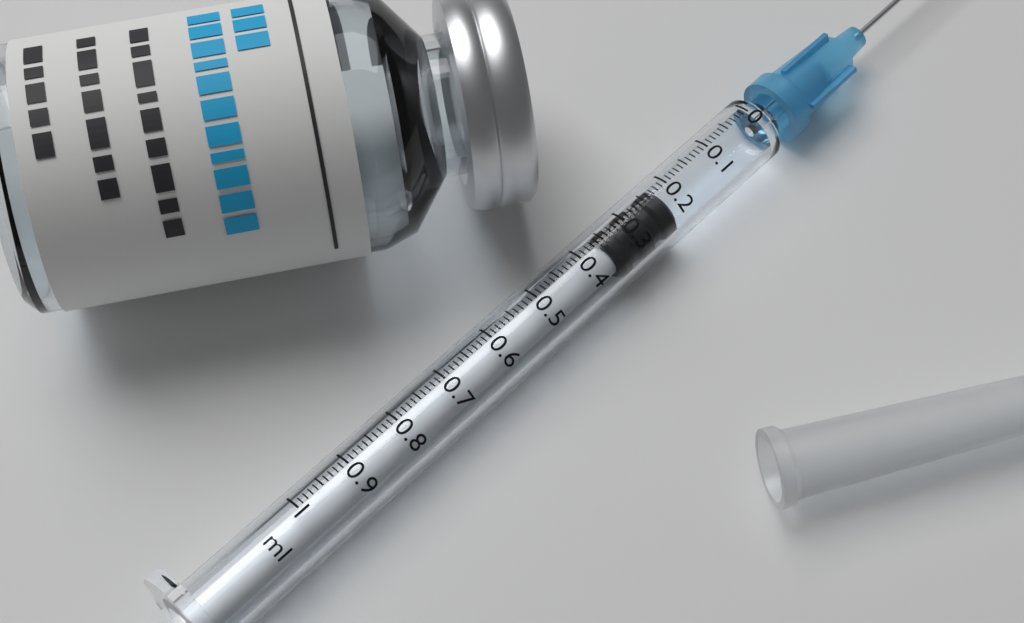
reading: 0.22 ml
